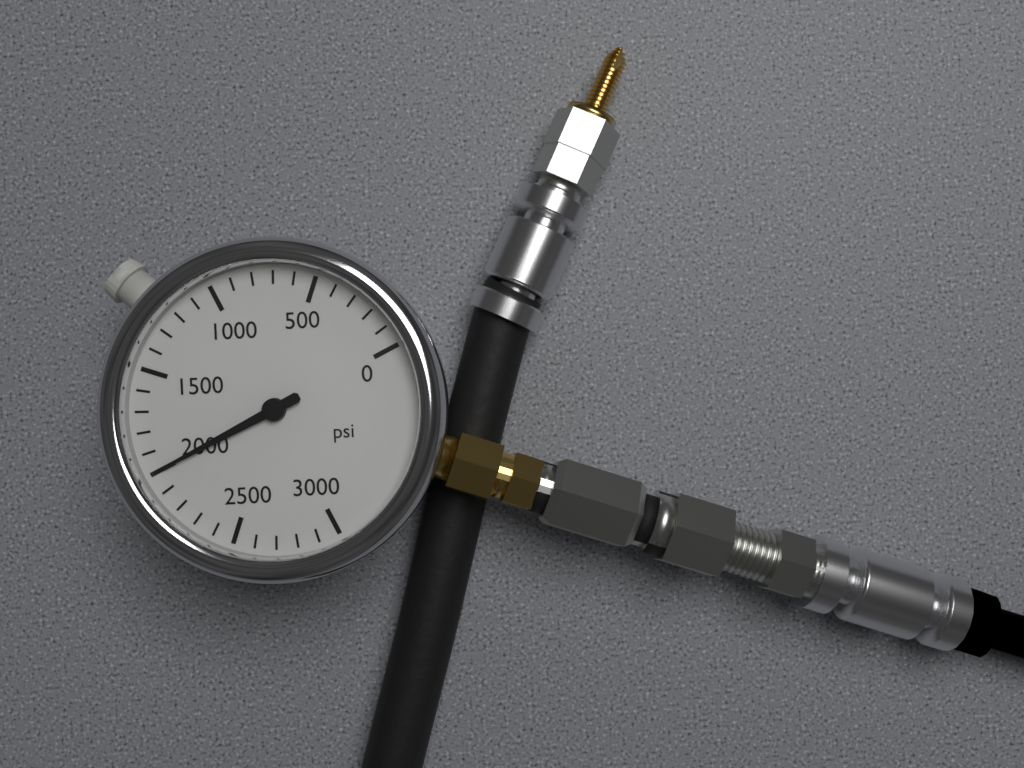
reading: 2000 psi
